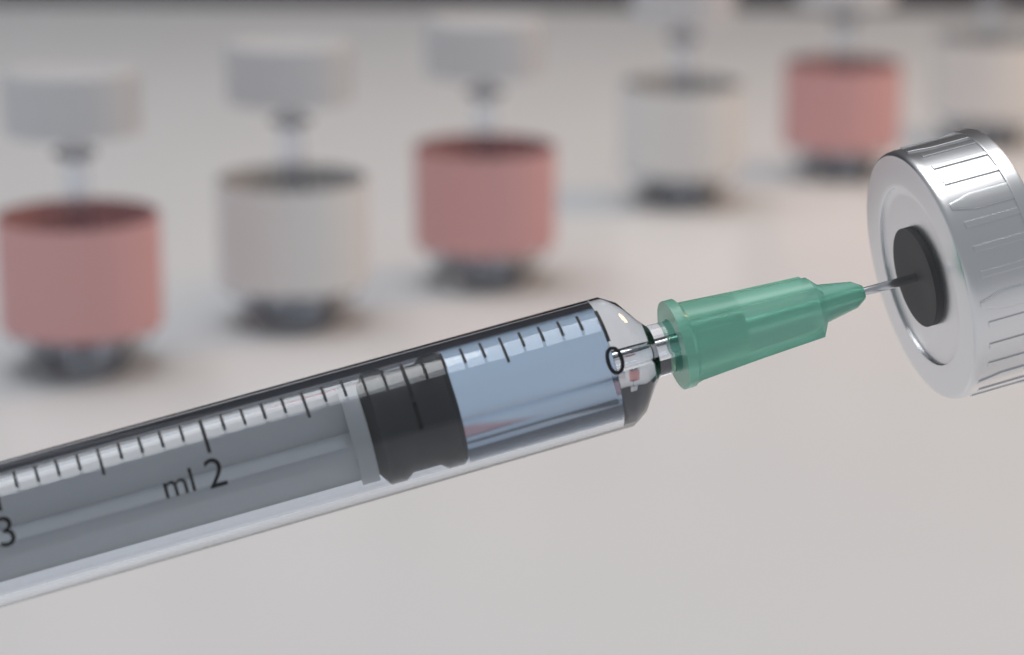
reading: 0.8 ml
